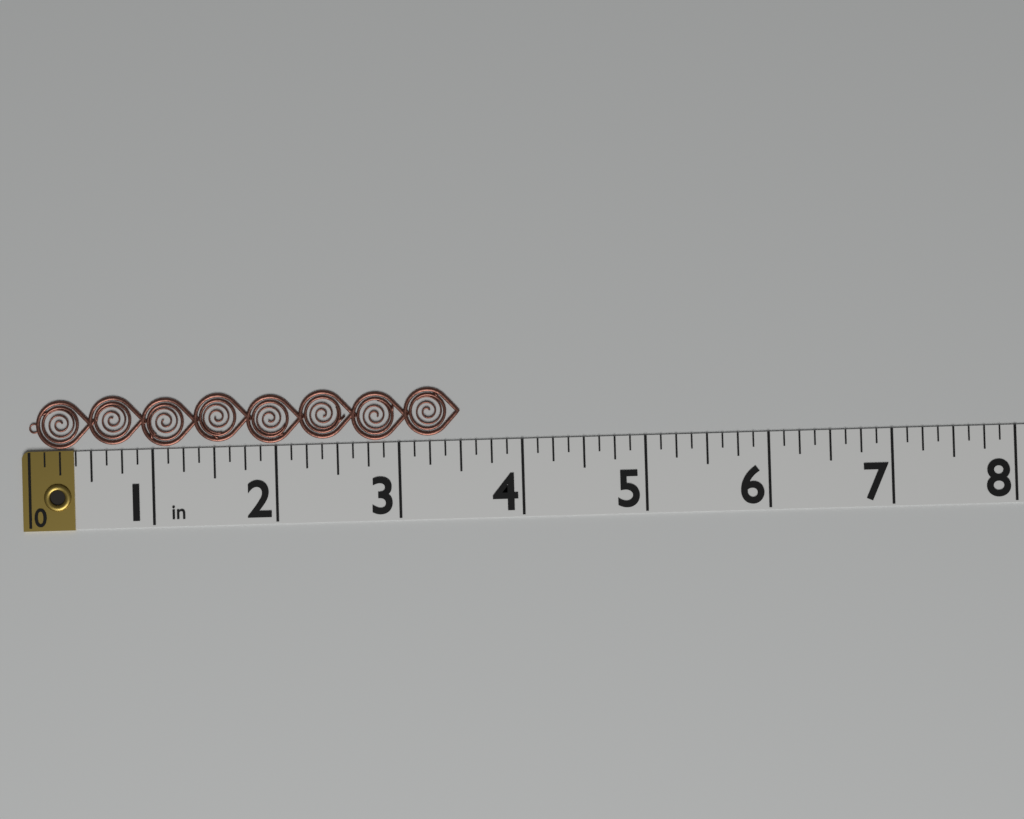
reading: 3.500 in
